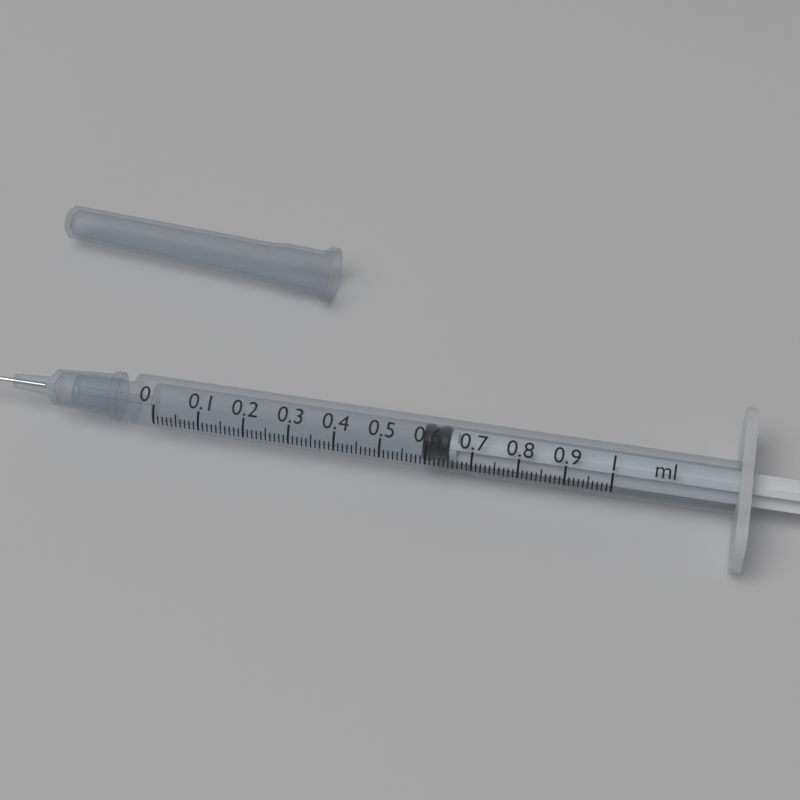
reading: 0.59 ml
